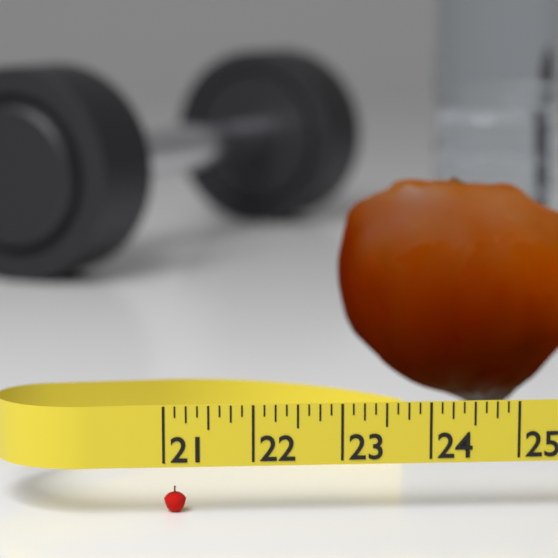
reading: 21.250 (no unit)
